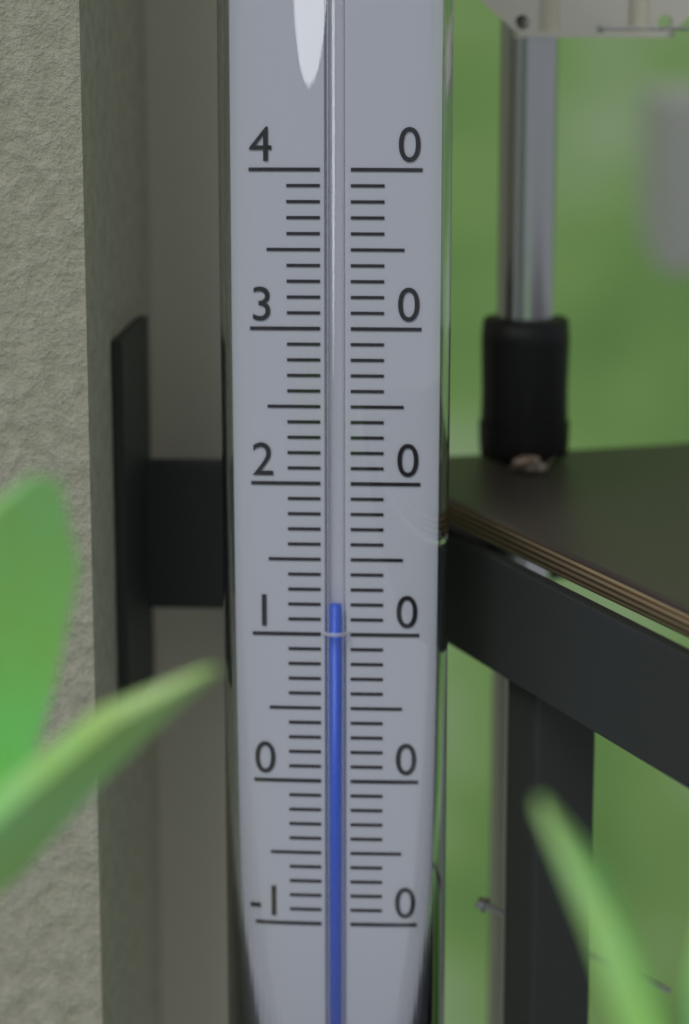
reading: 12 (no unit)
